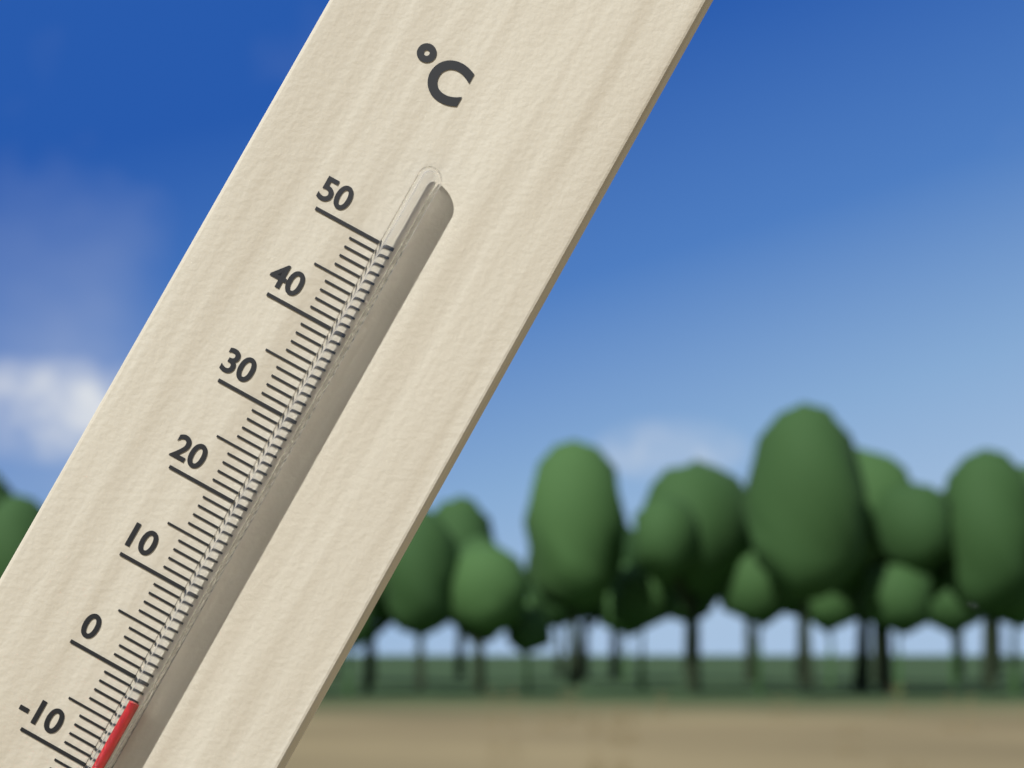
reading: -2 °C
